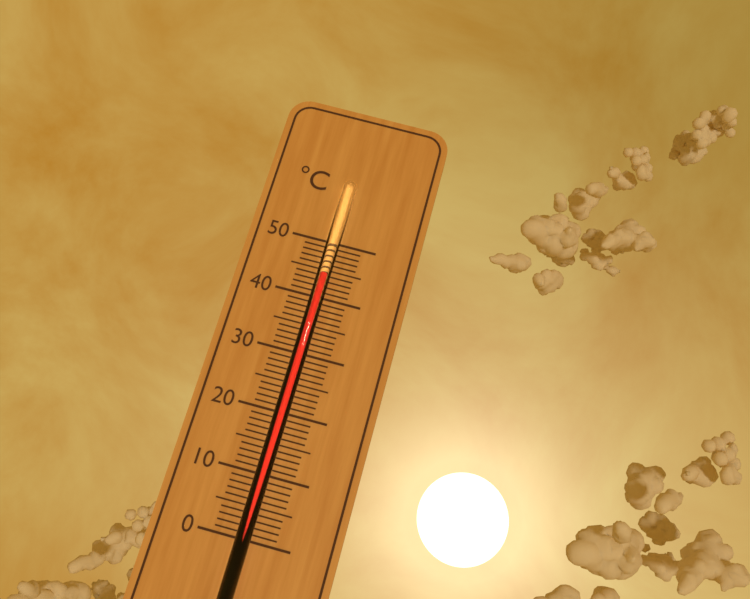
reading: 44 °C
